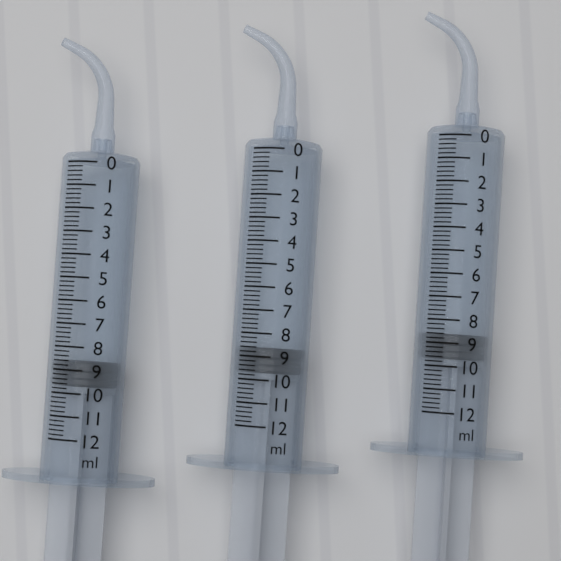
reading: 8.6 ml
